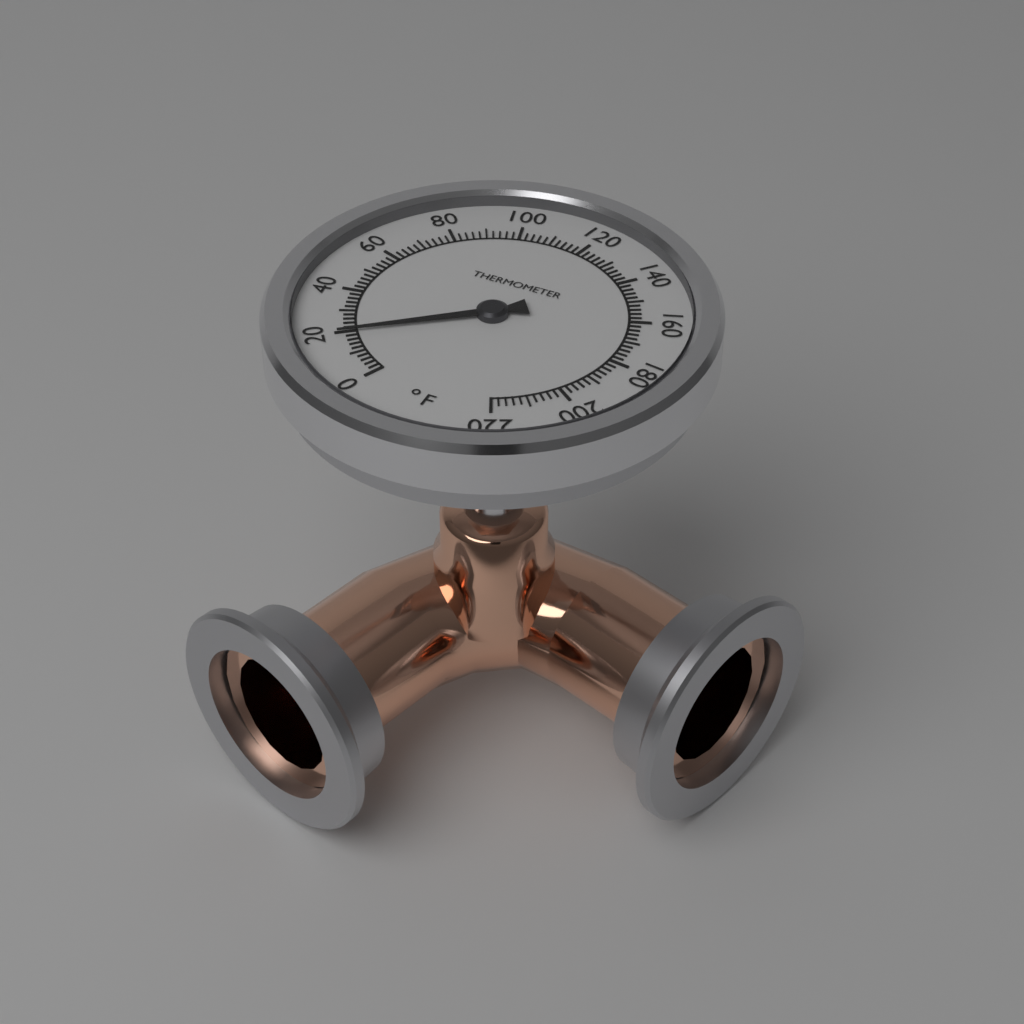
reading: 20 °F
